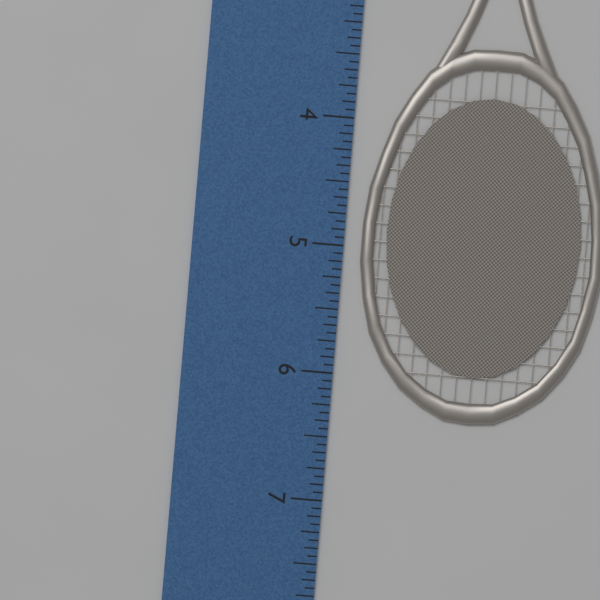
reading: 6.3125 inch
